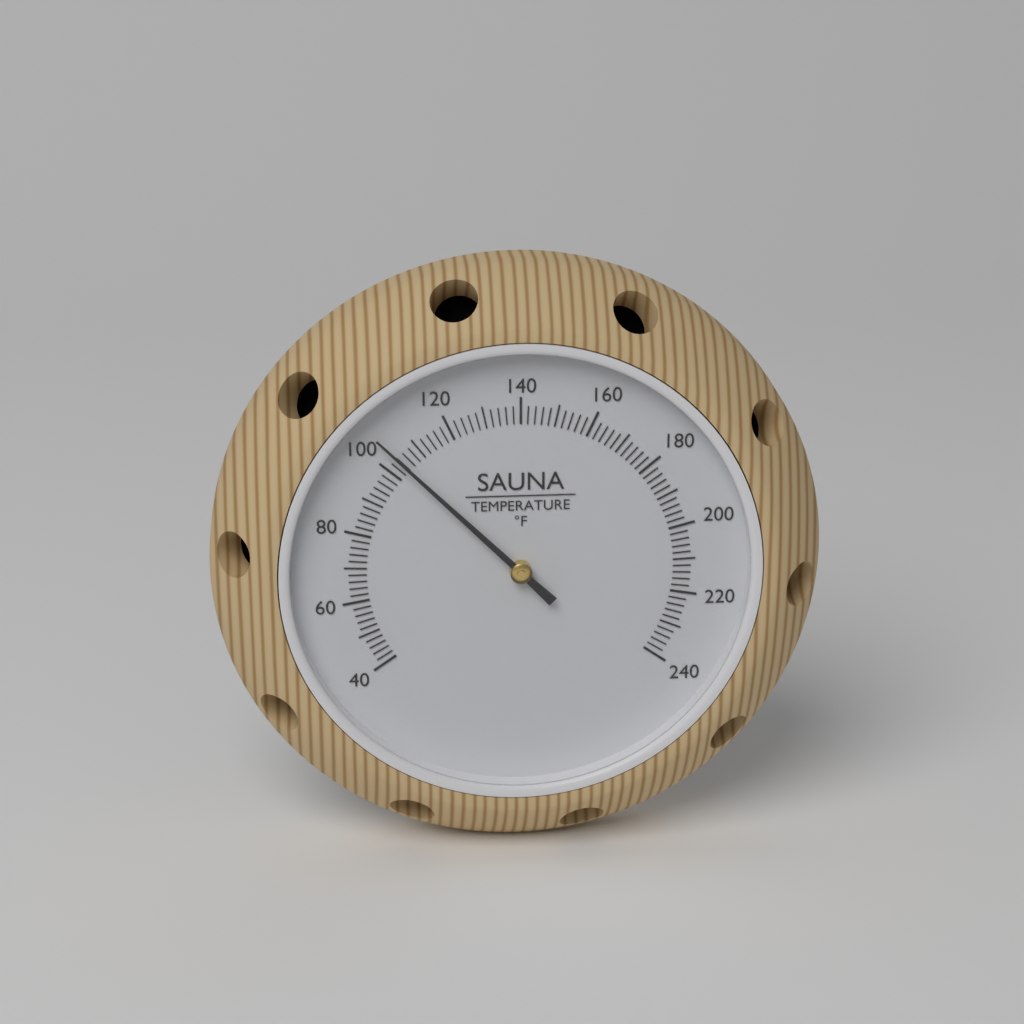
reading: 104 °F
